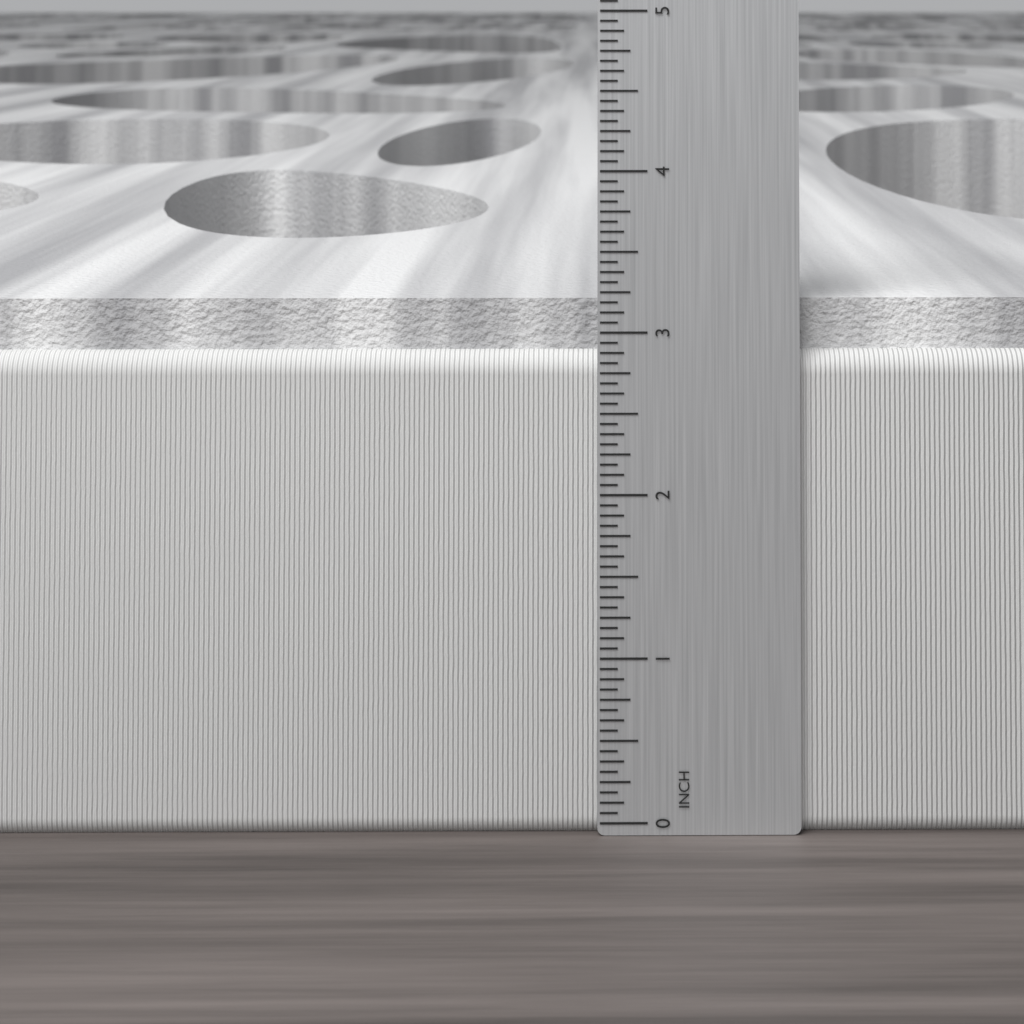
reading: 3.1875 in
